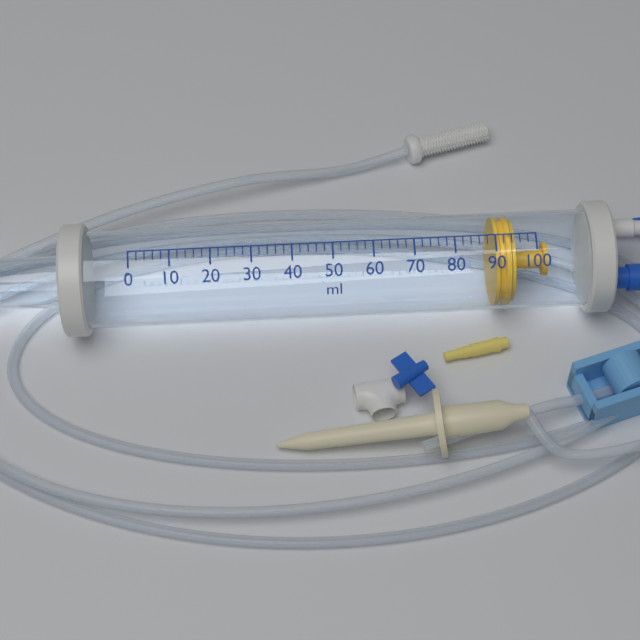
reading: 90 ml
